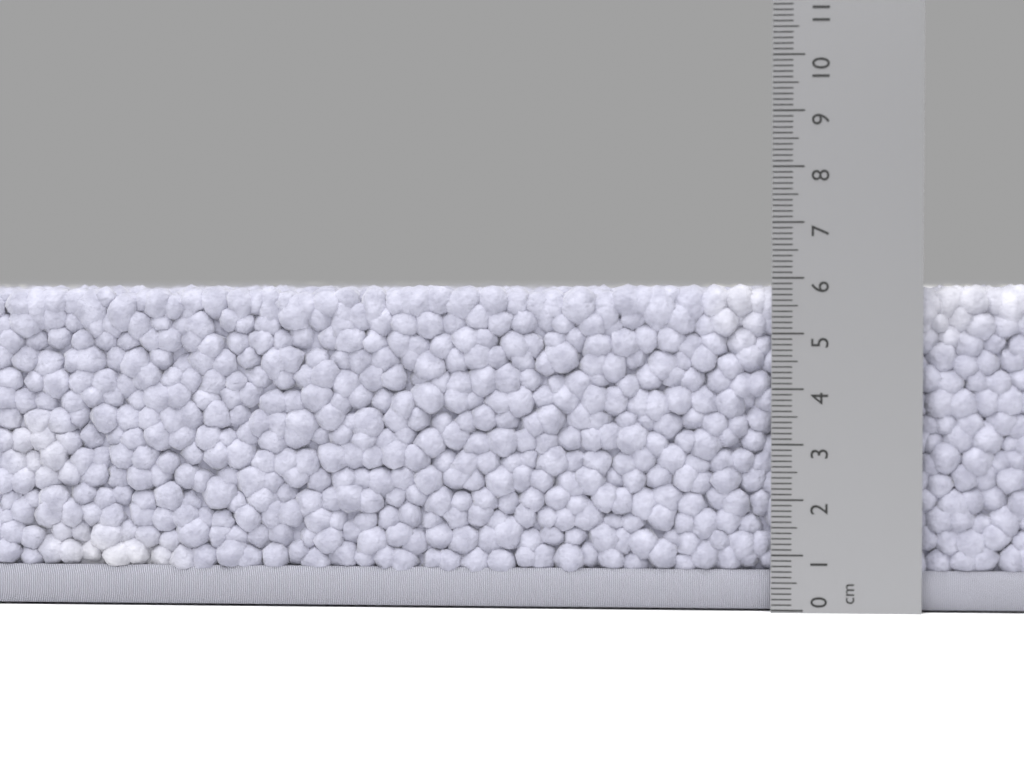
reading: 5.9 cm
